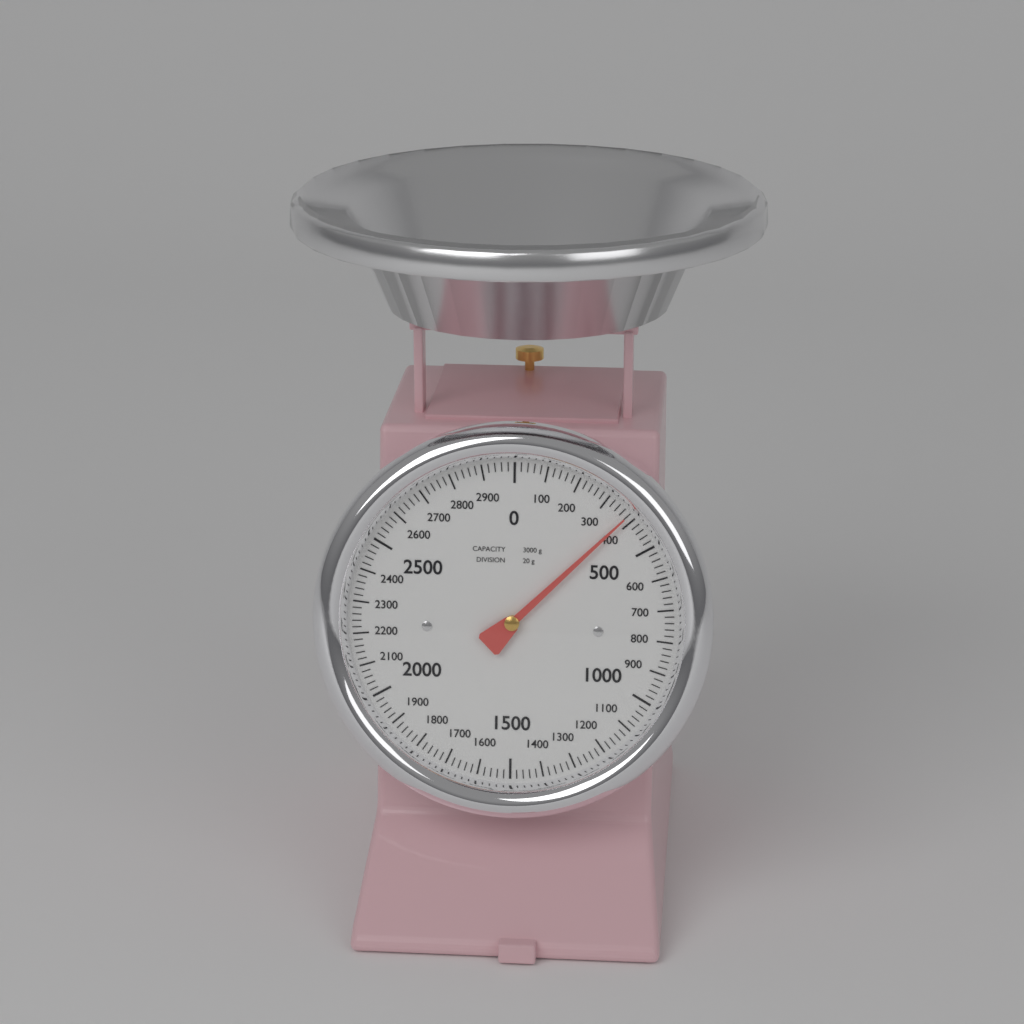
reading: 380 g
